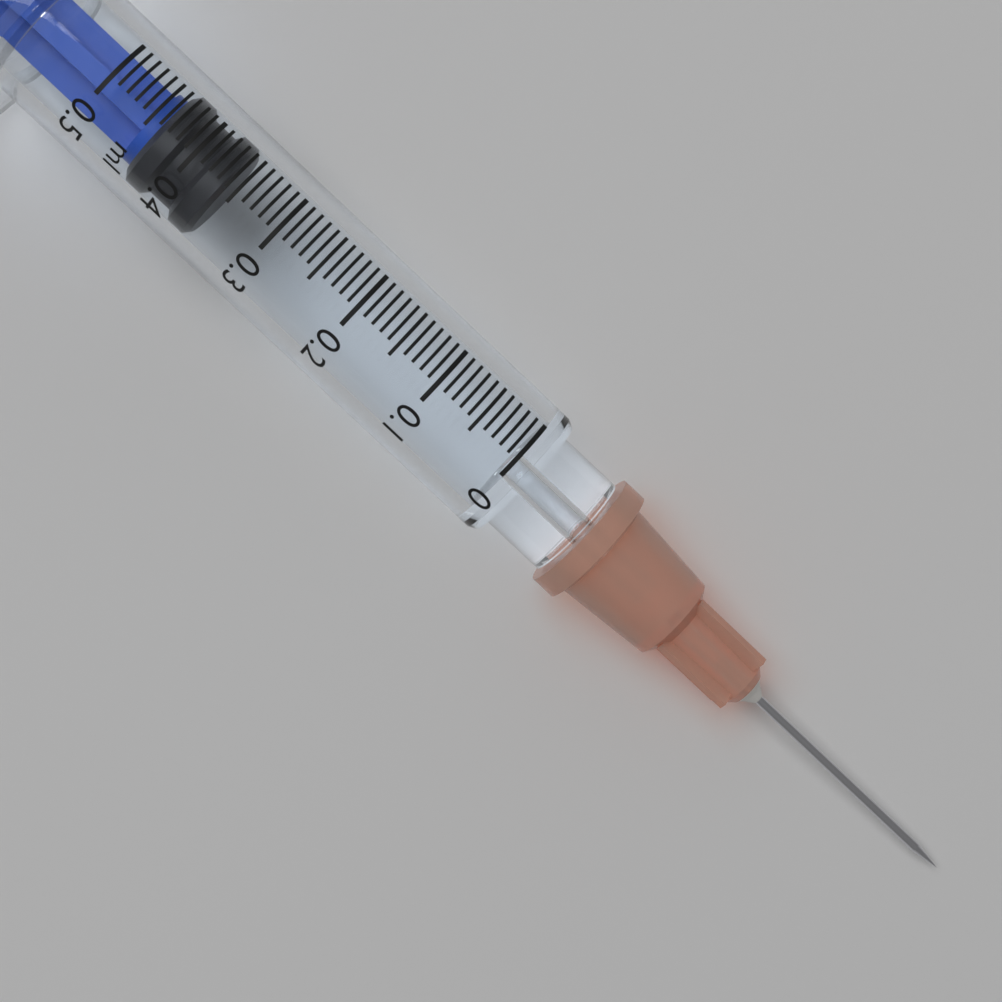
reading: 0.36 ml
